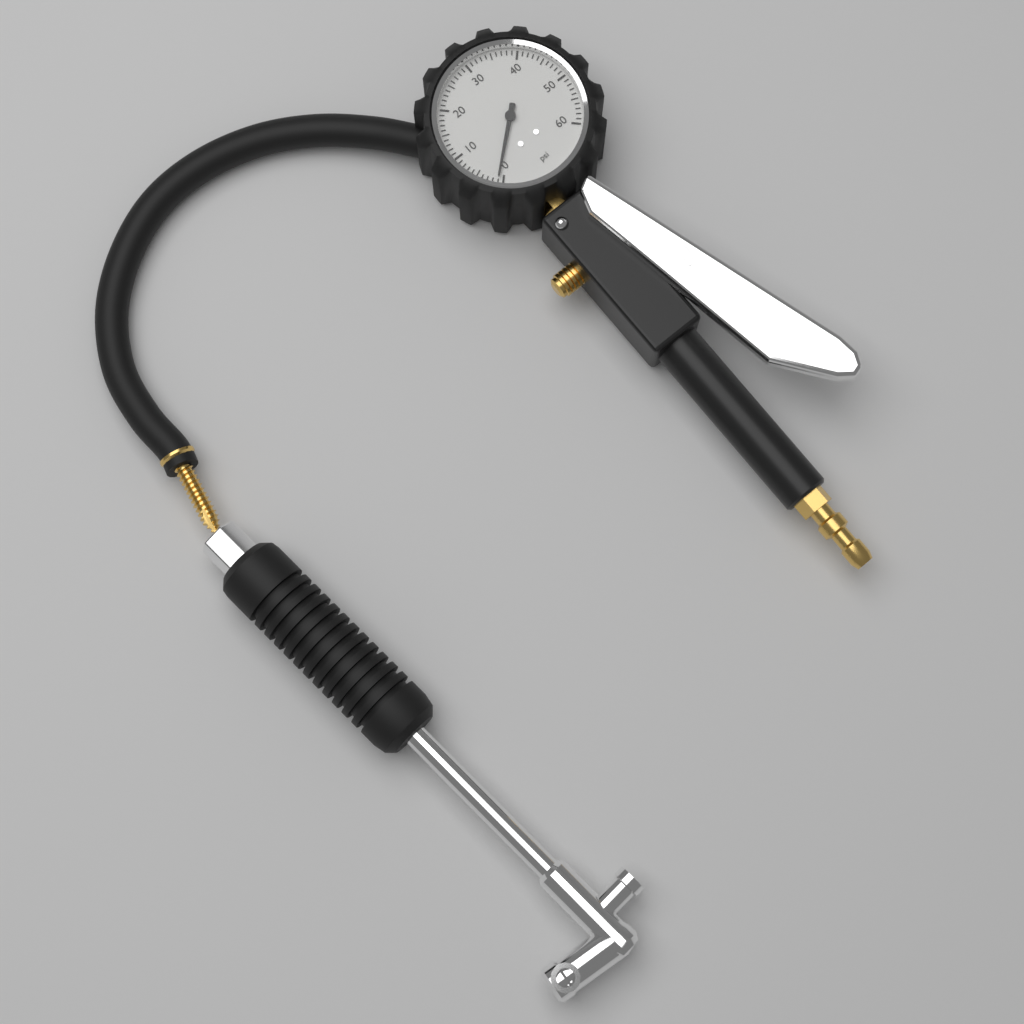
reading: 1 psi
